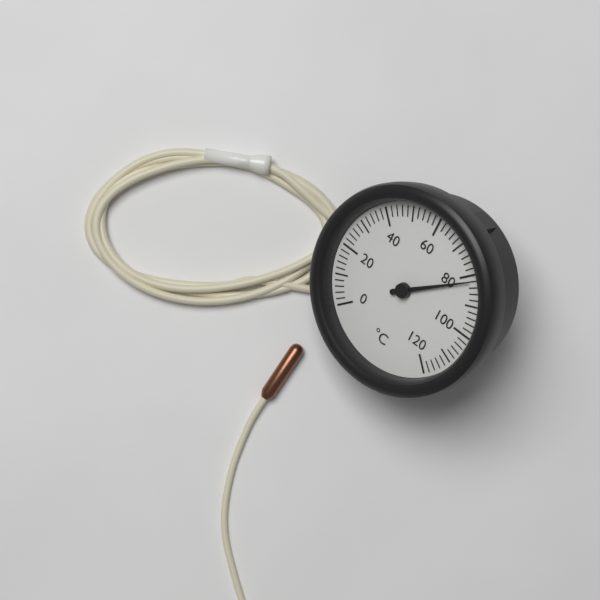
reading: 82 °C
